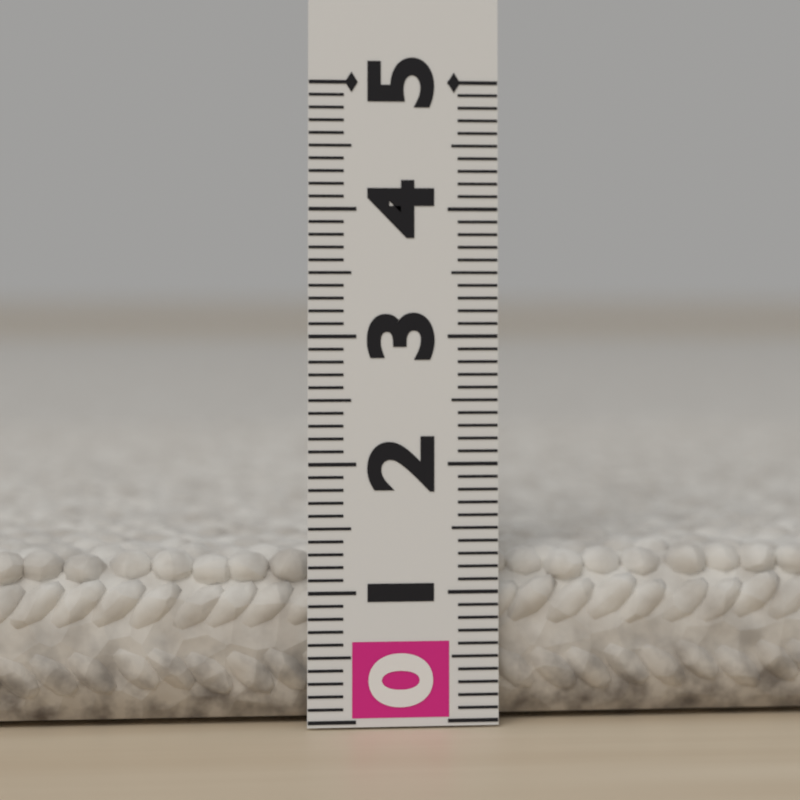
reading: 1.3 (no unit)
